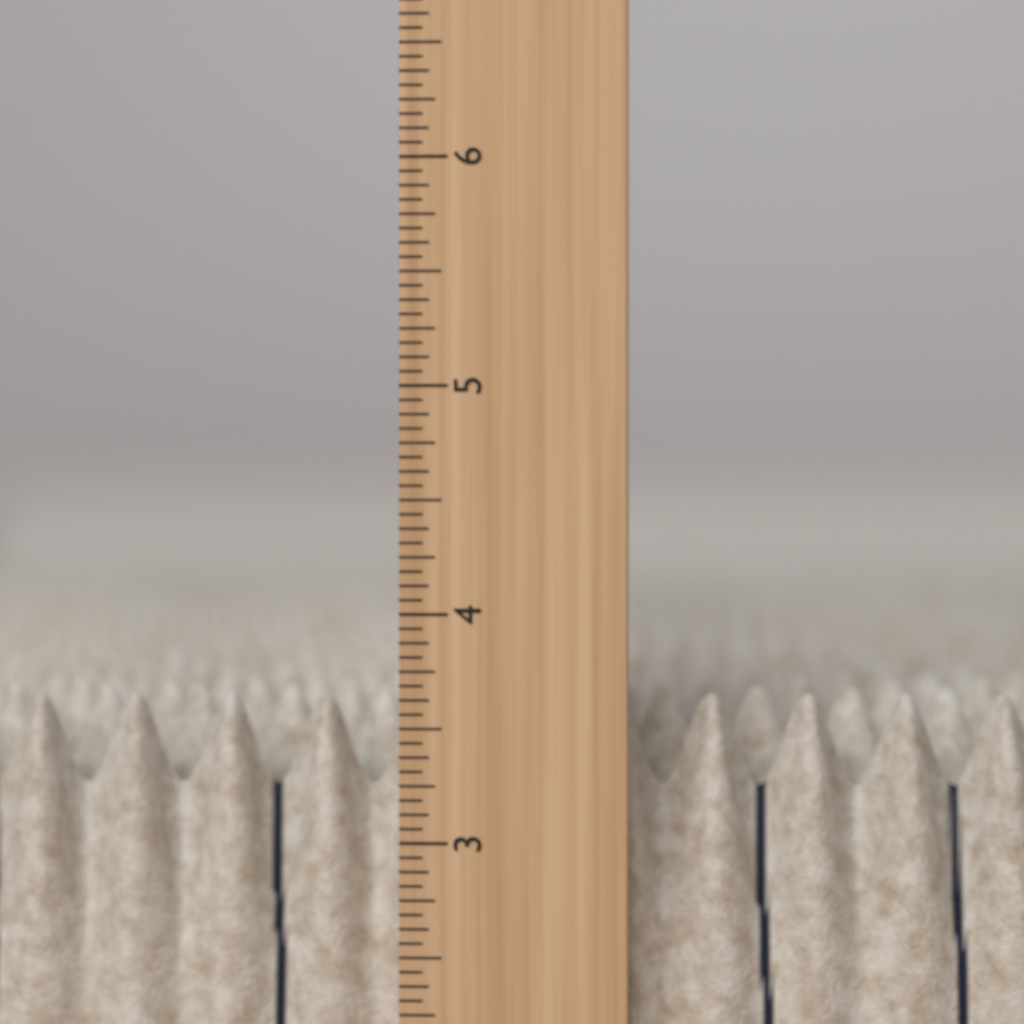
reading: 3.6250 in
